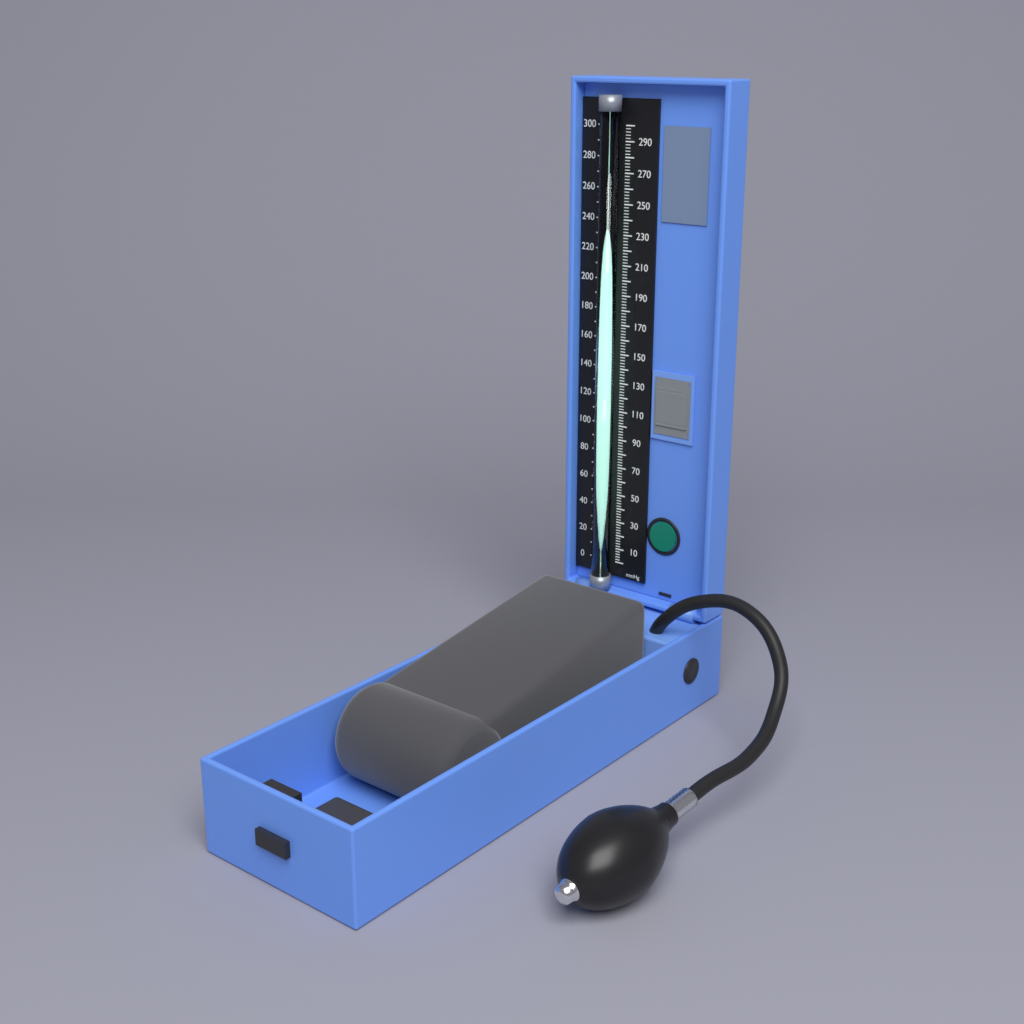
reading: 294 mmHg
